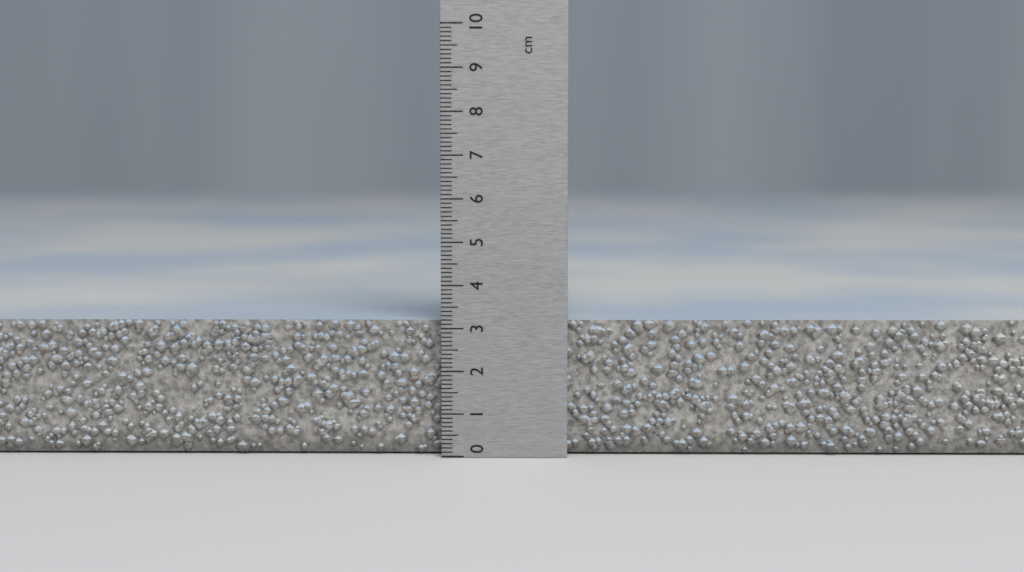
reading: 3.2 cm
